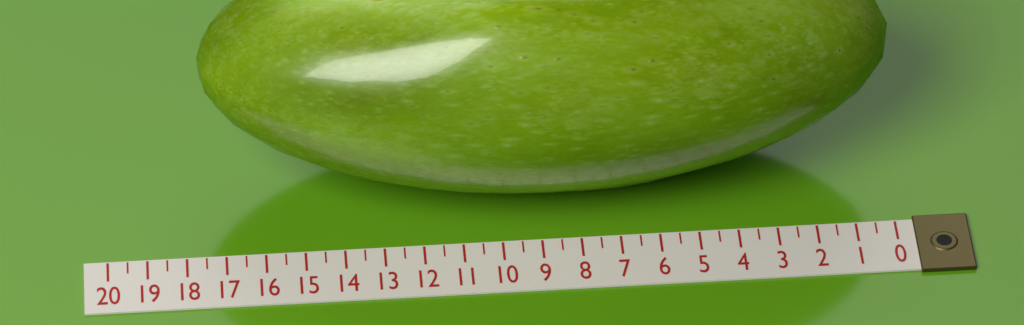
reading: 17.5 (no unit)
